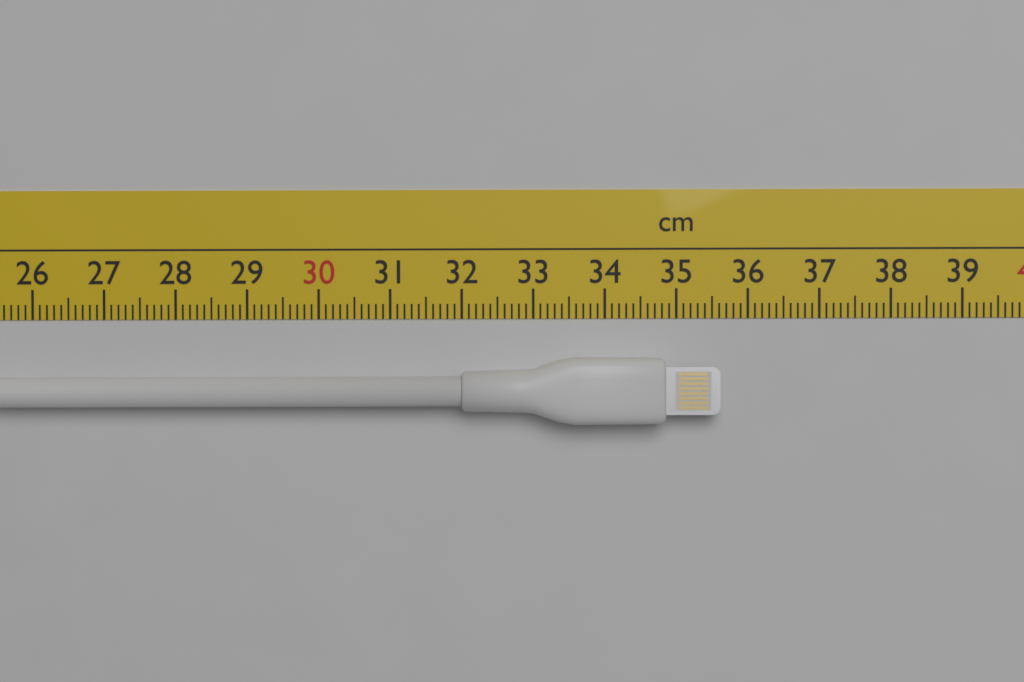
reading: 35.6 cm
